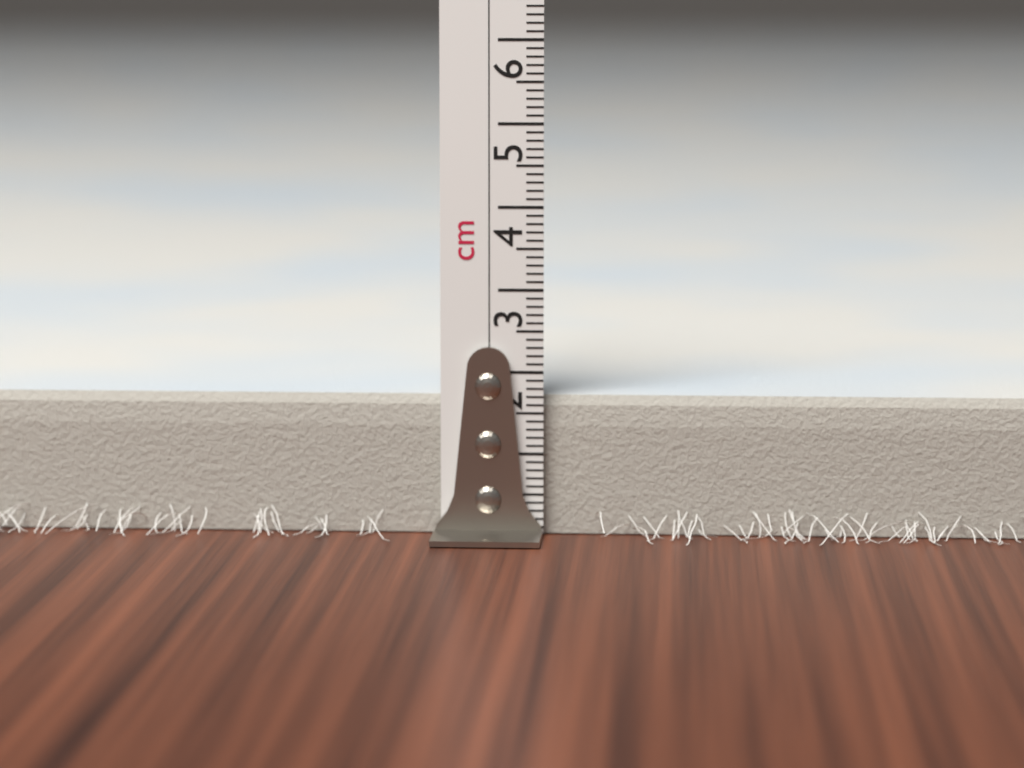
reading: 1.7 cm
